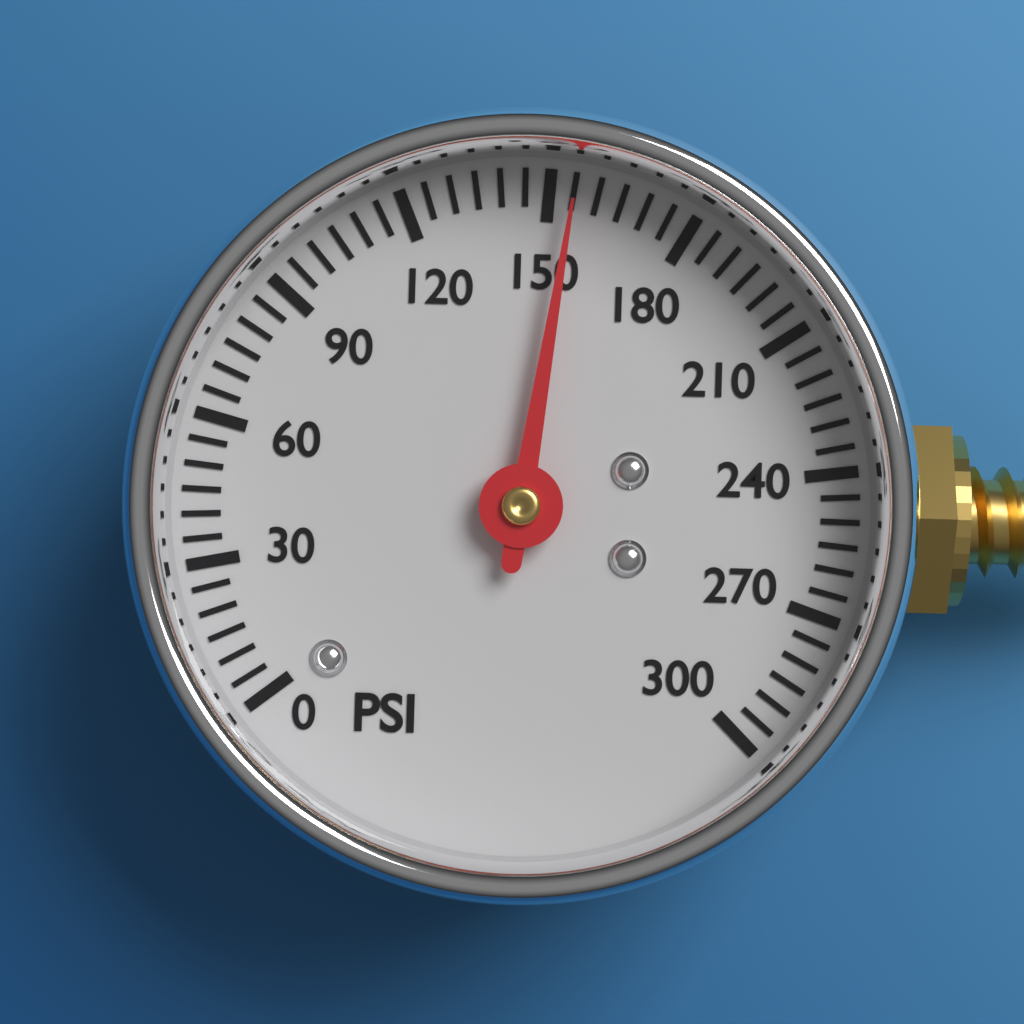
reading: 155 psi
